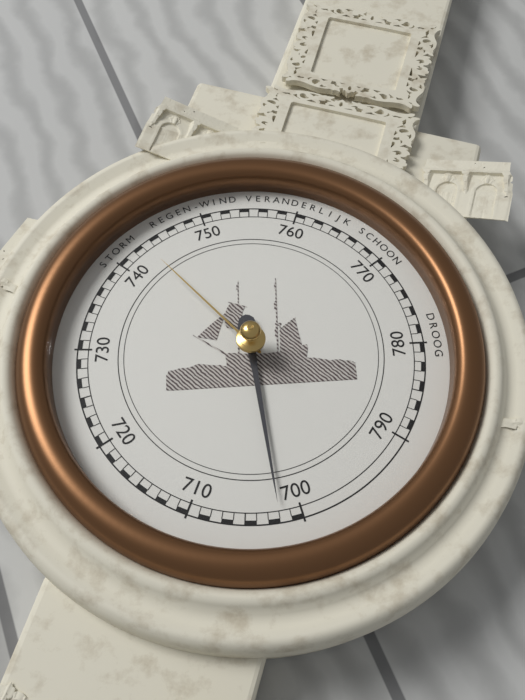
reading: 702 mmHg
